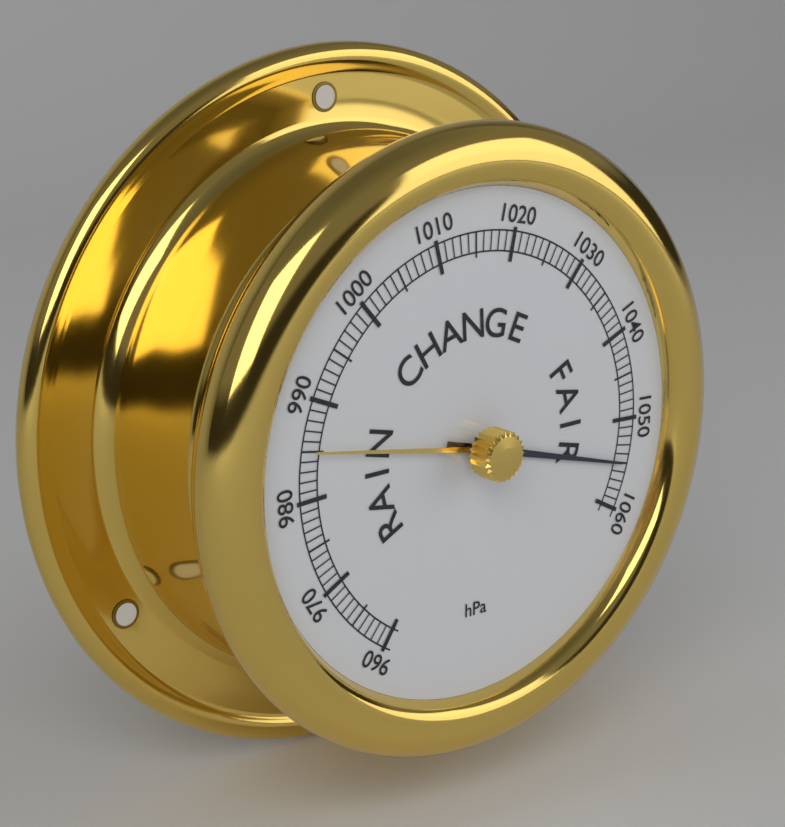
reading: 1055 hPa
